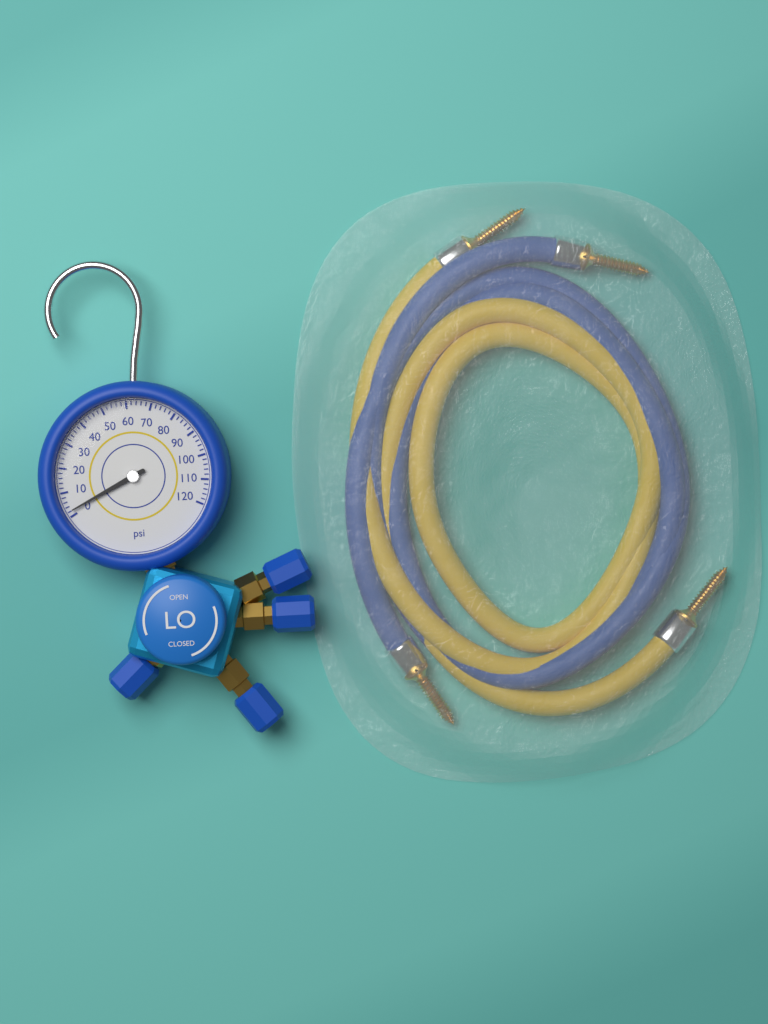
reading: 2 psi
